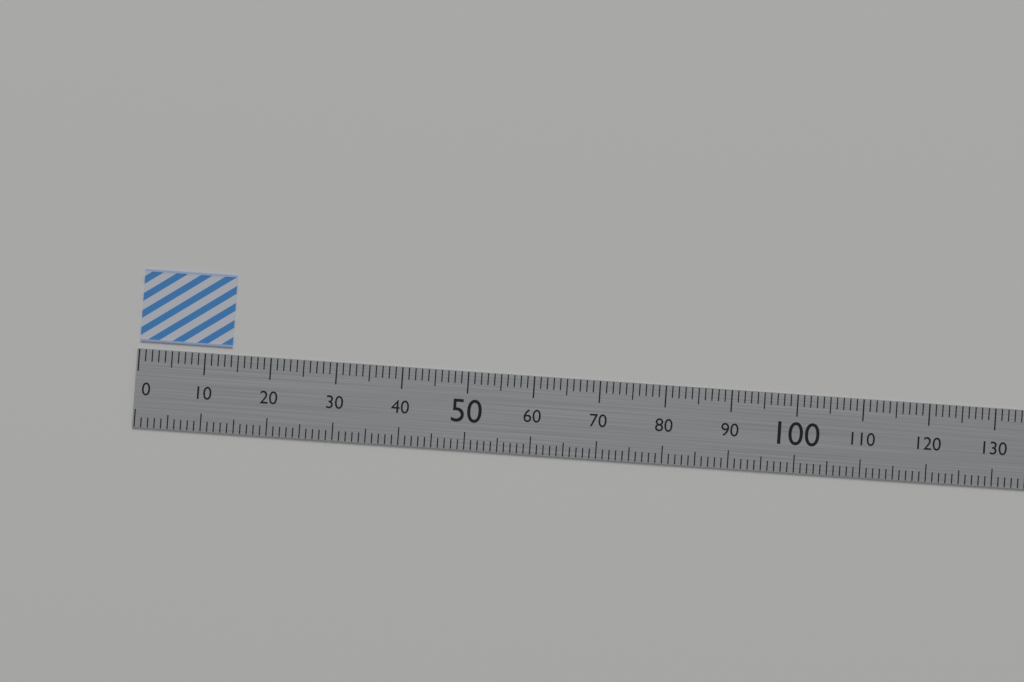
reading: 14 (no unit)
